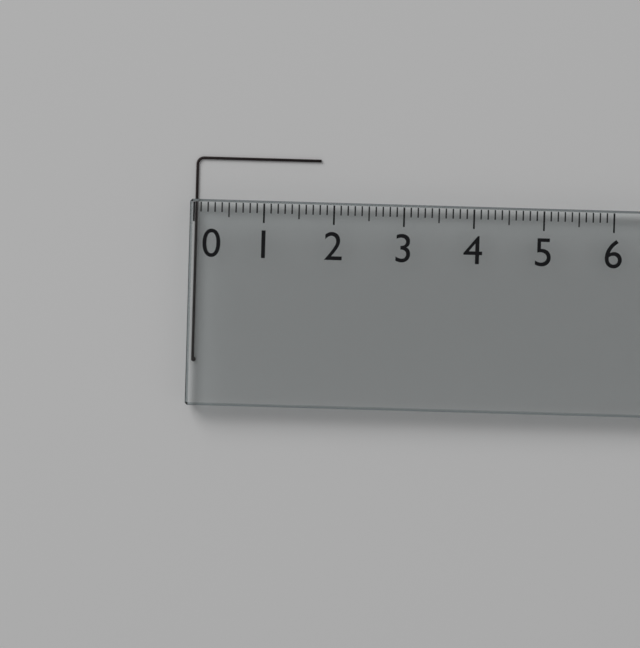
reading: 1.8 (no unit)
